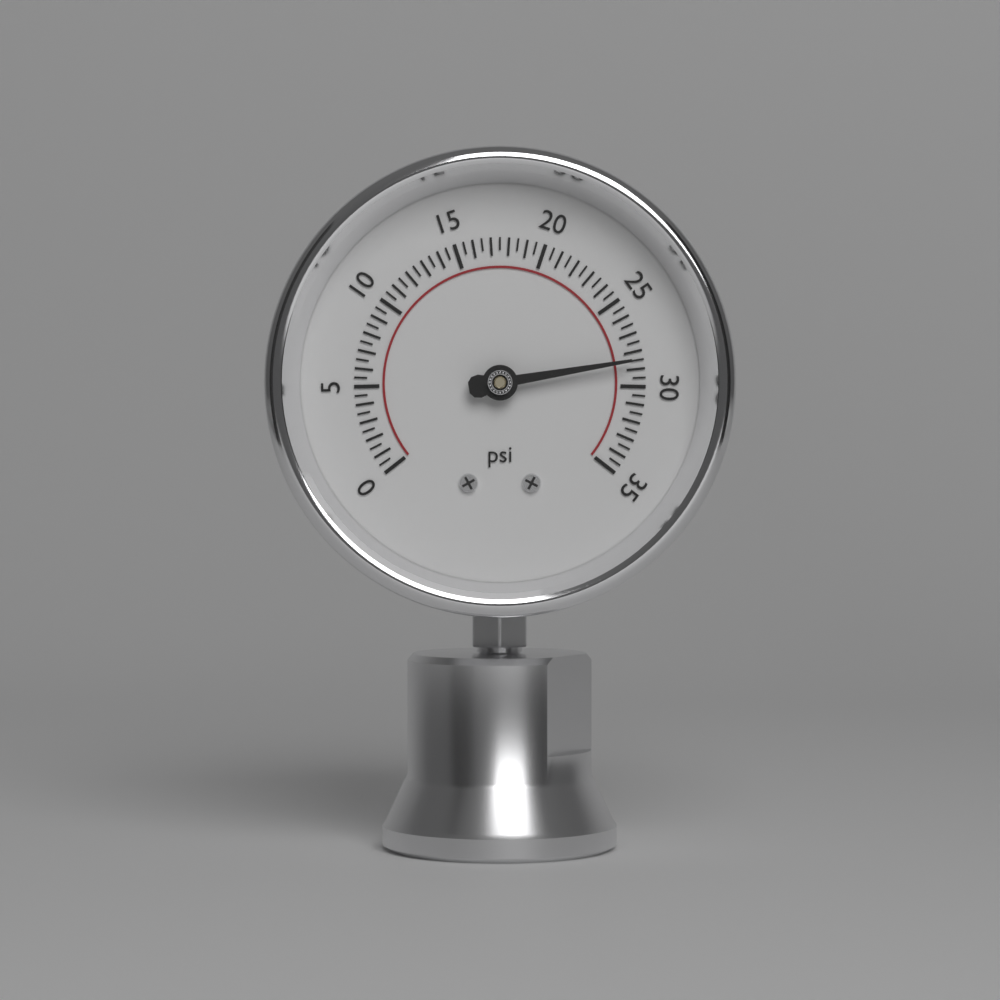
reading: 28.5 psi
